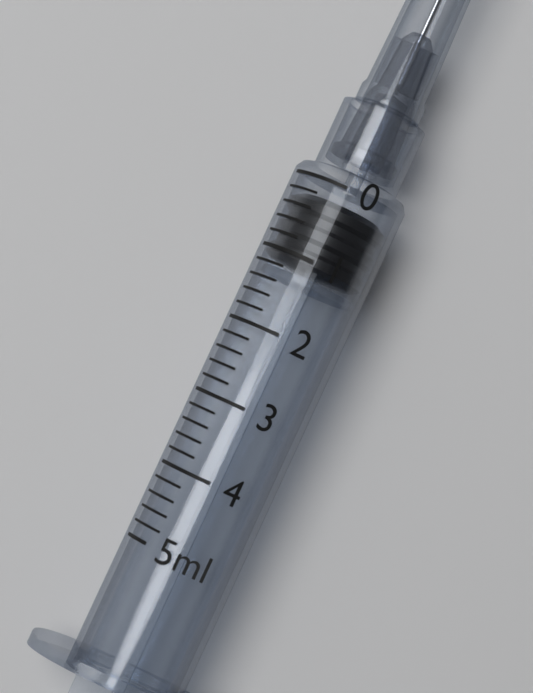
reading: 0.2 ml
